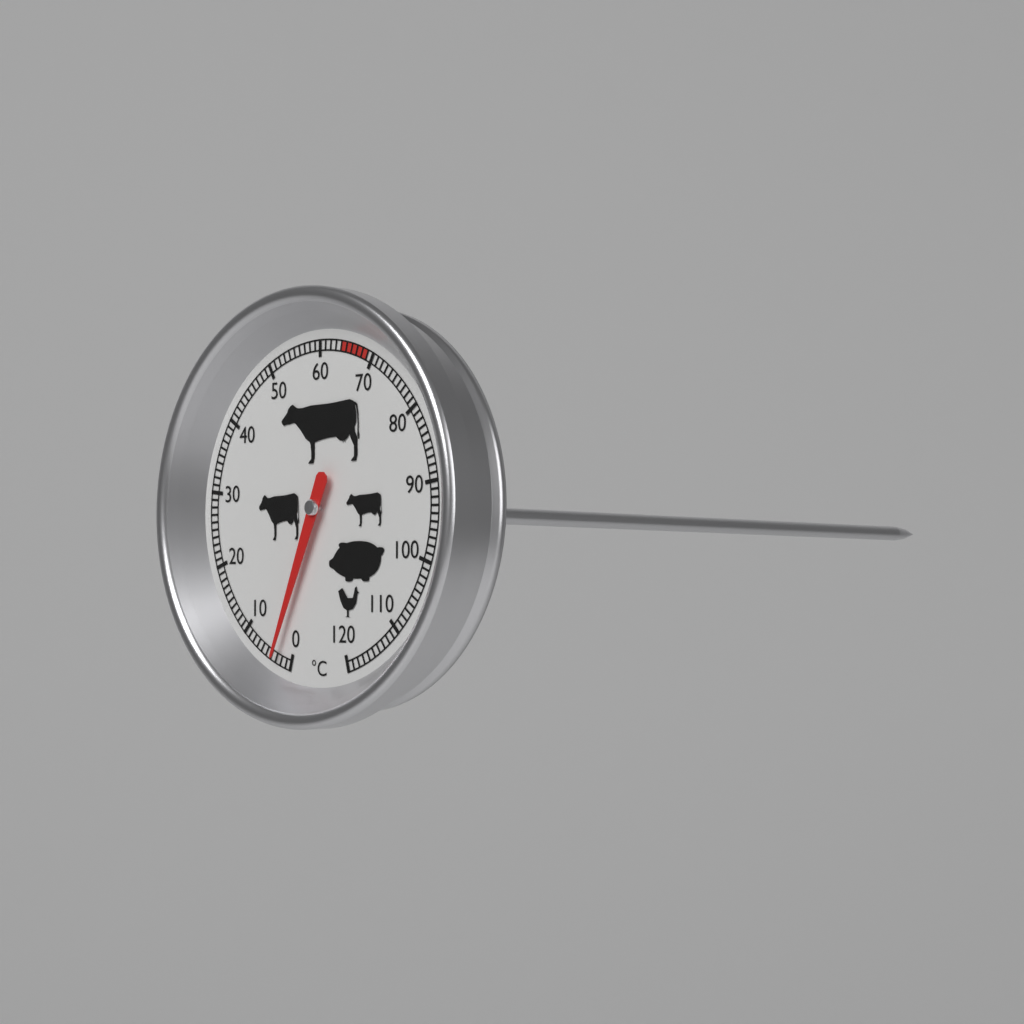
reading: 3 °C
